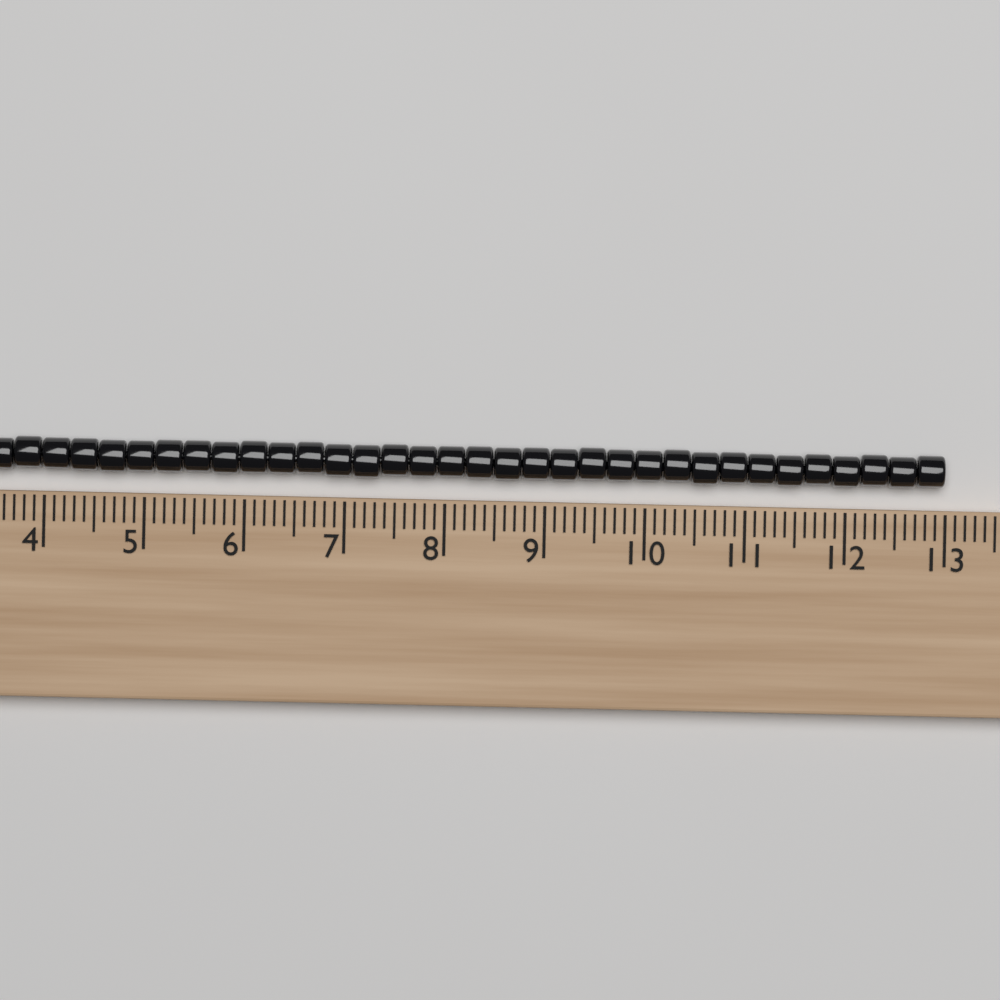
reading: 13.0 (no unit)
